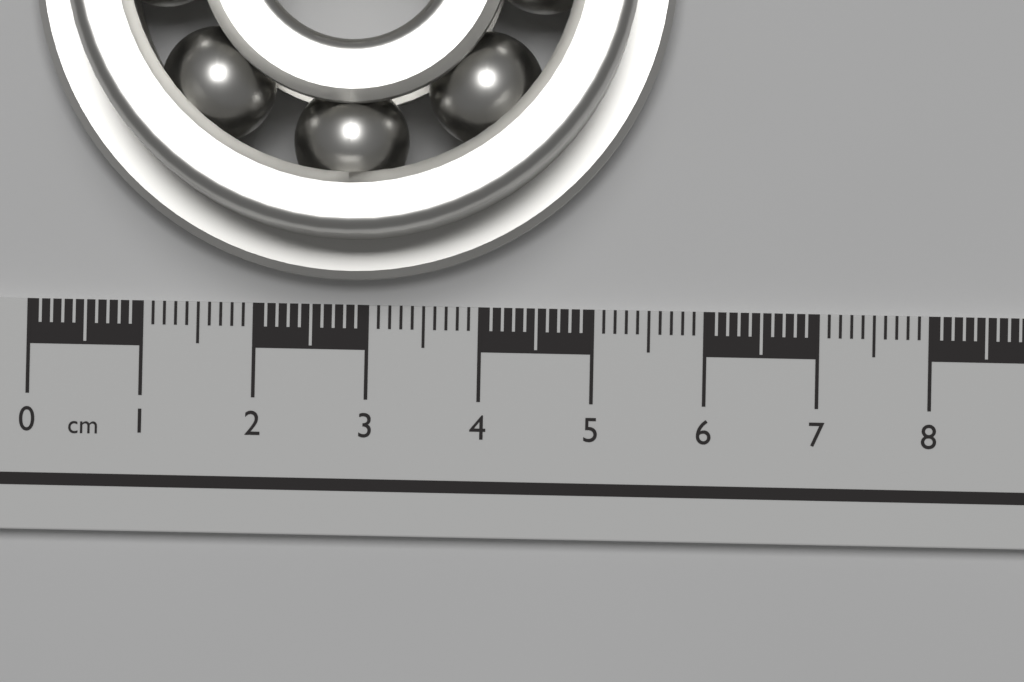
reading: 5.7 cm
